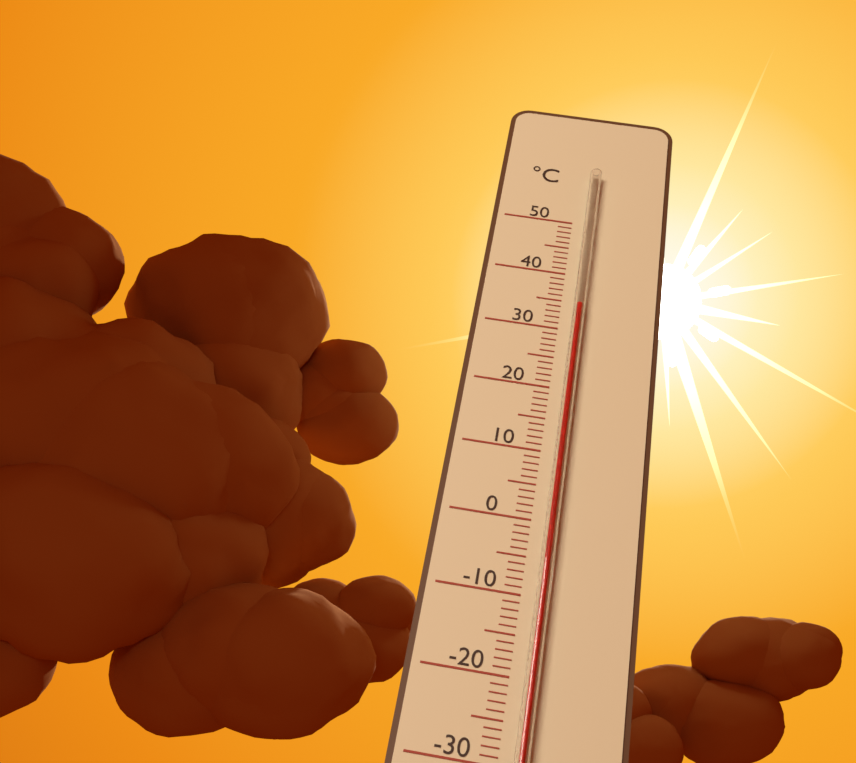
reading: 34 °C
